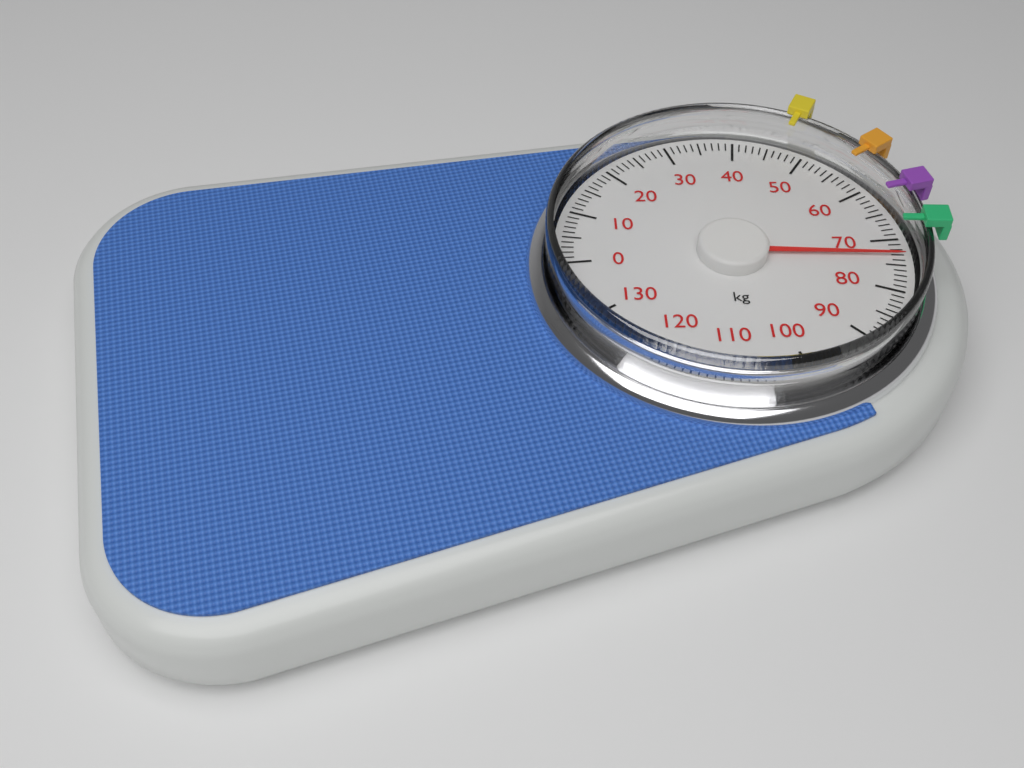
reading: 73 kg
